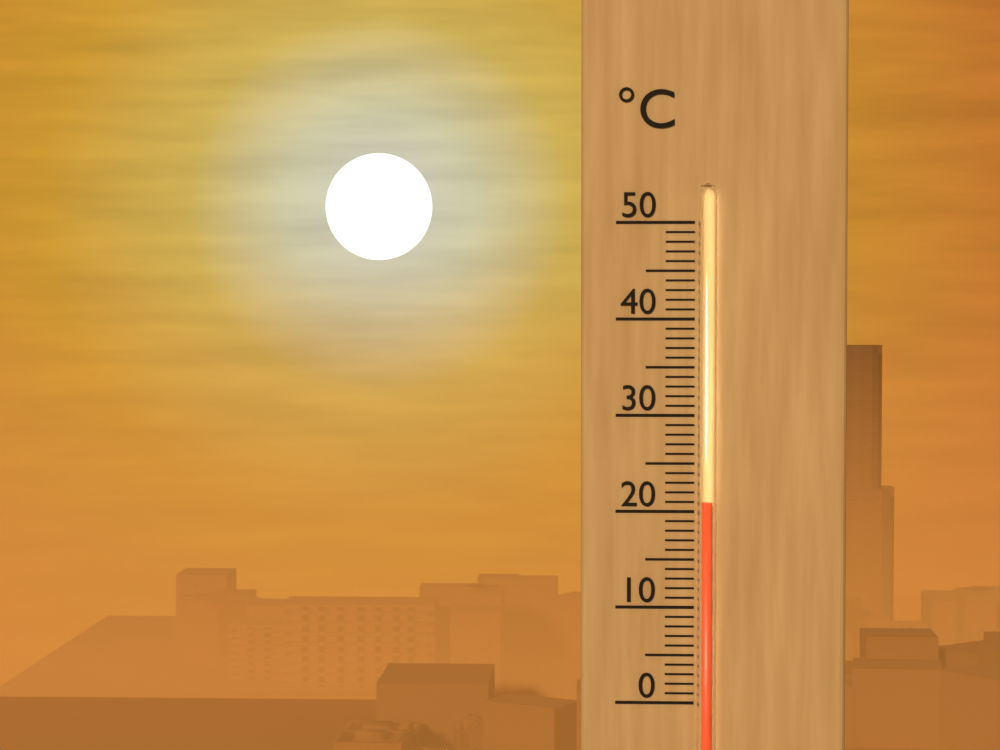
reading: 21 °C
